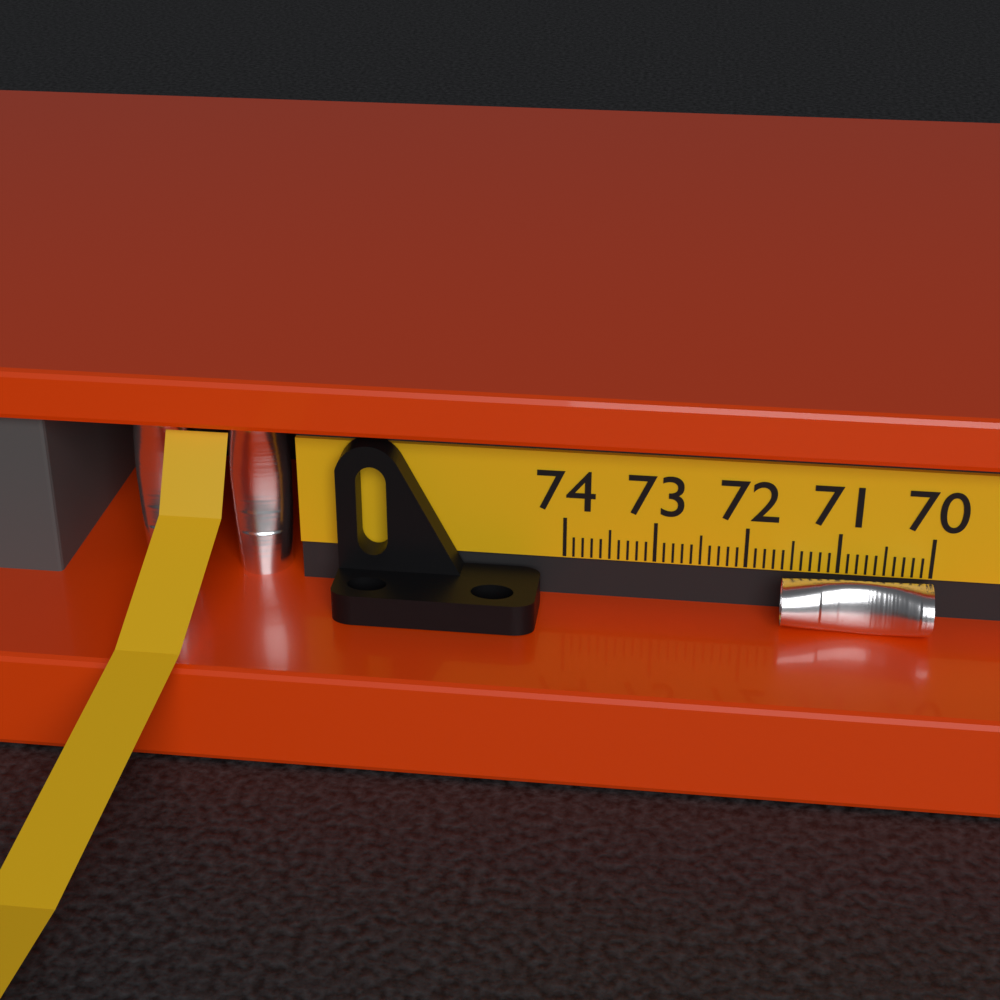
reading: 71.6 (no unit)
